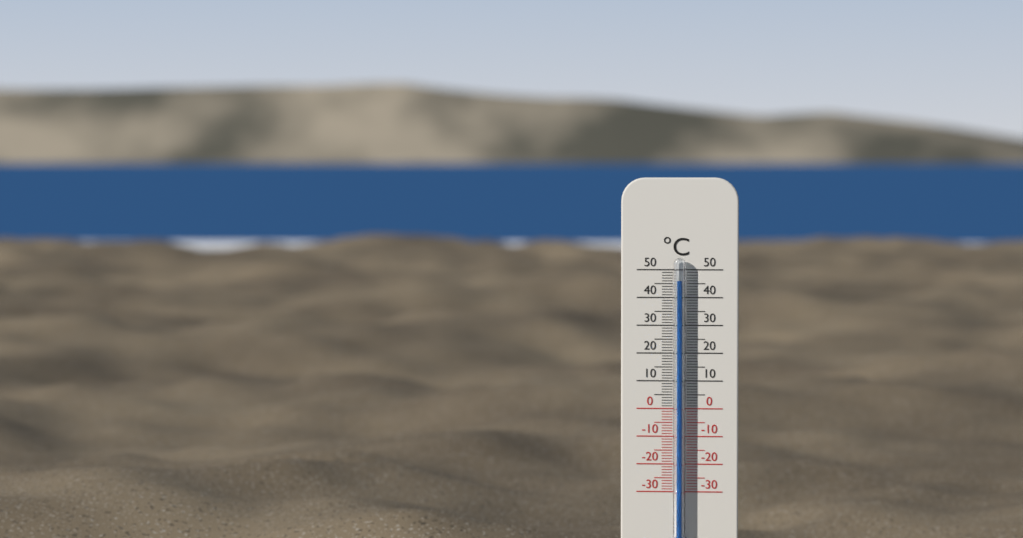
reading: 46 °C
